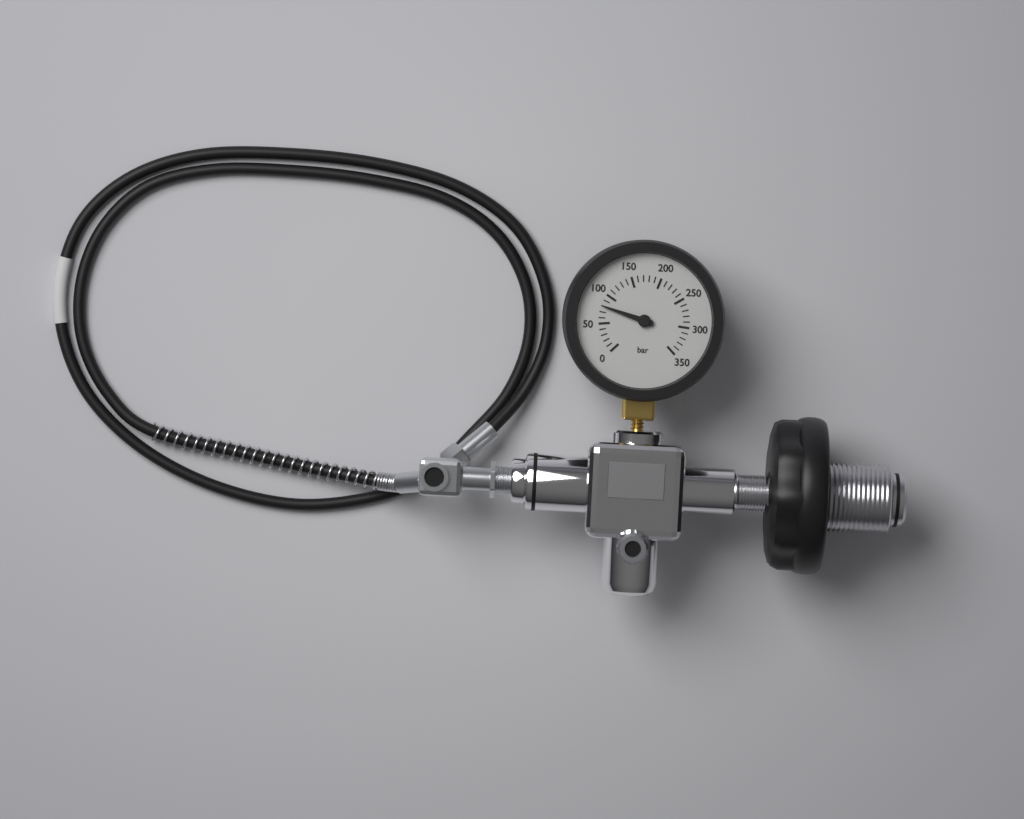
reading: 80 bar
